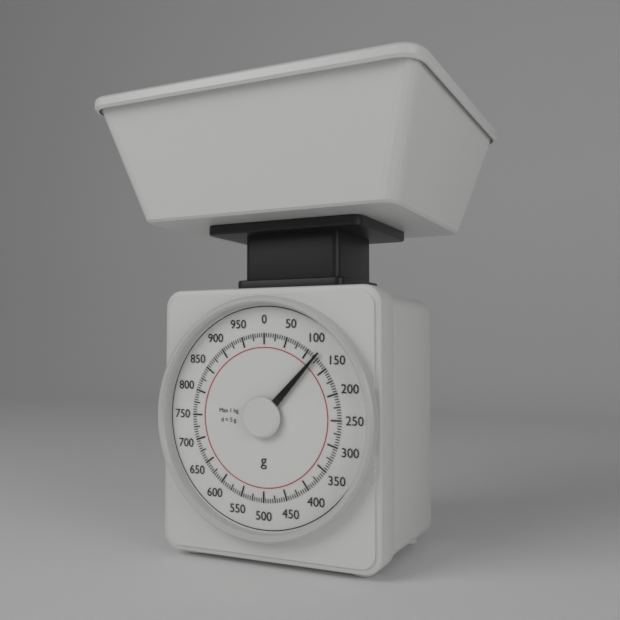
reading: 120 g
